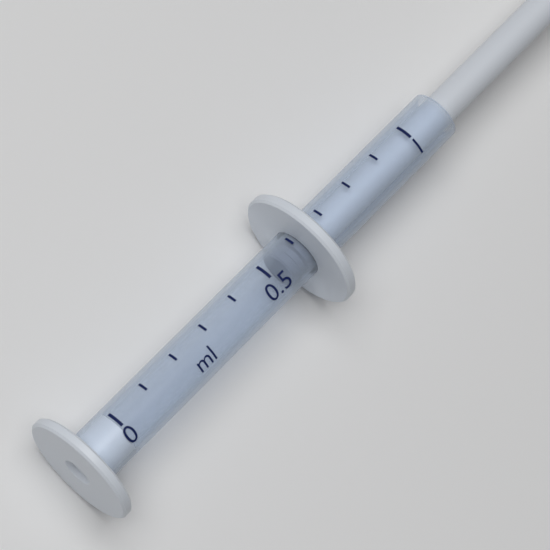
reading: 0.55 ml
